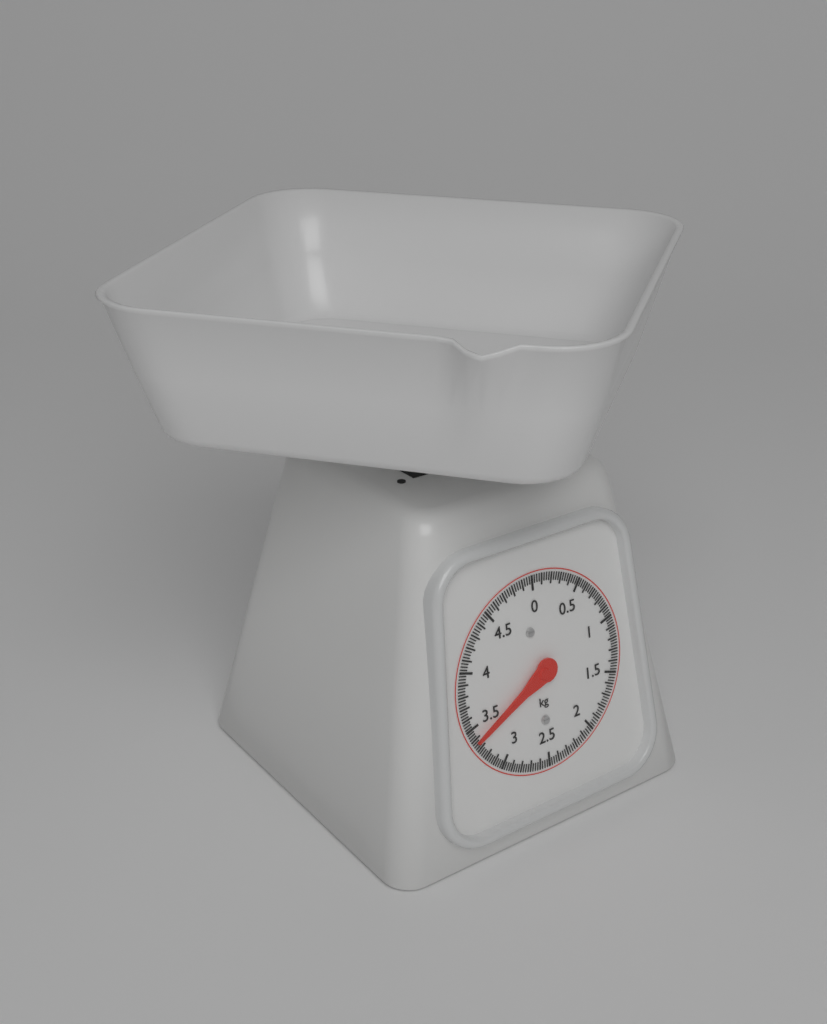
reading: 3.375 kg
